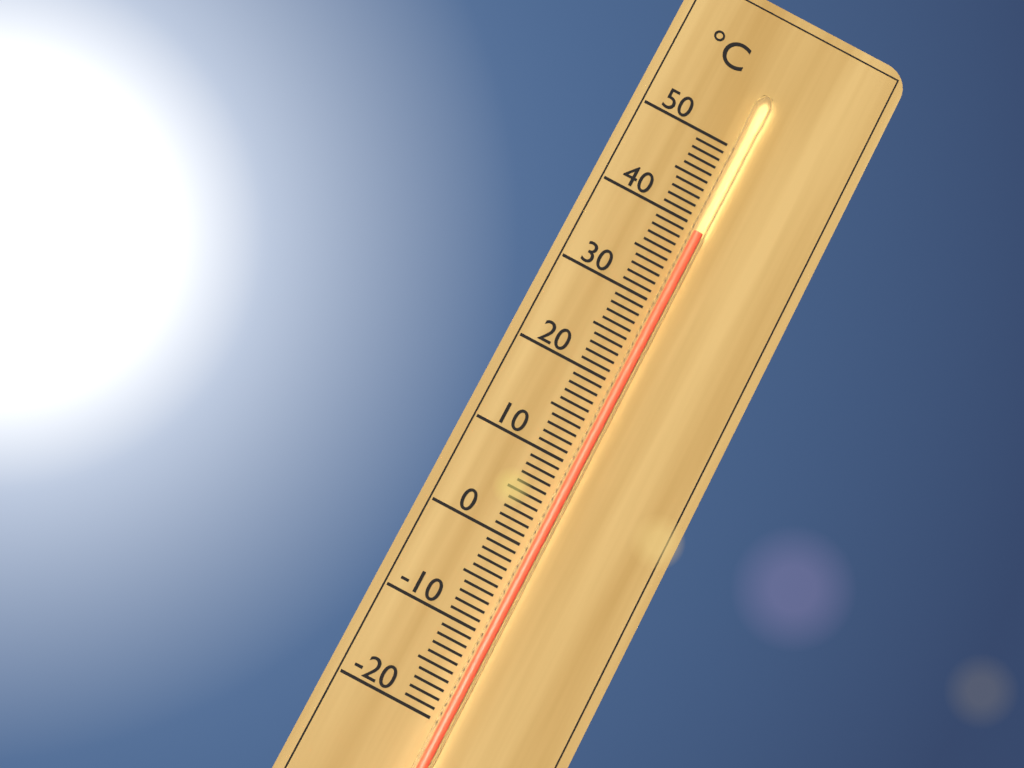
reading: 39 °C
